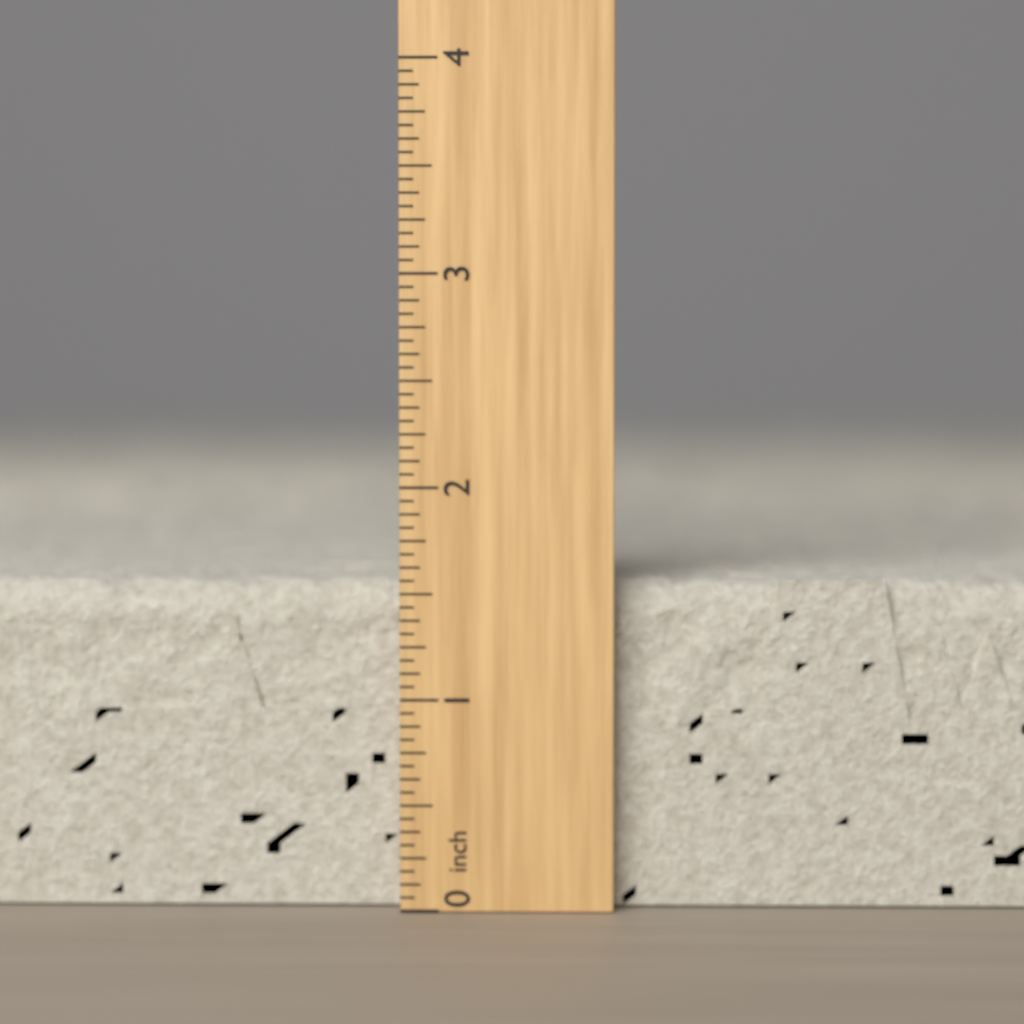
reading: 1.5625 inch
